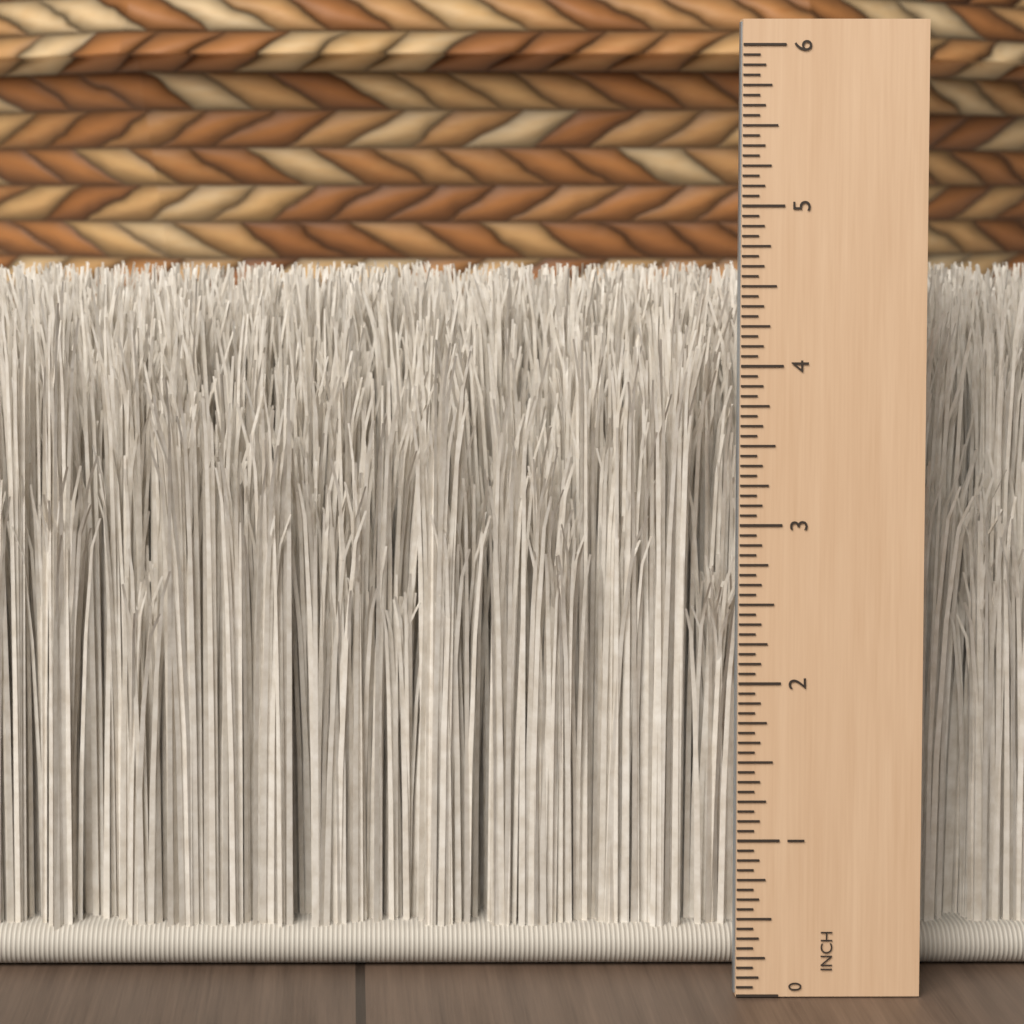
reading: 4.5625 in
